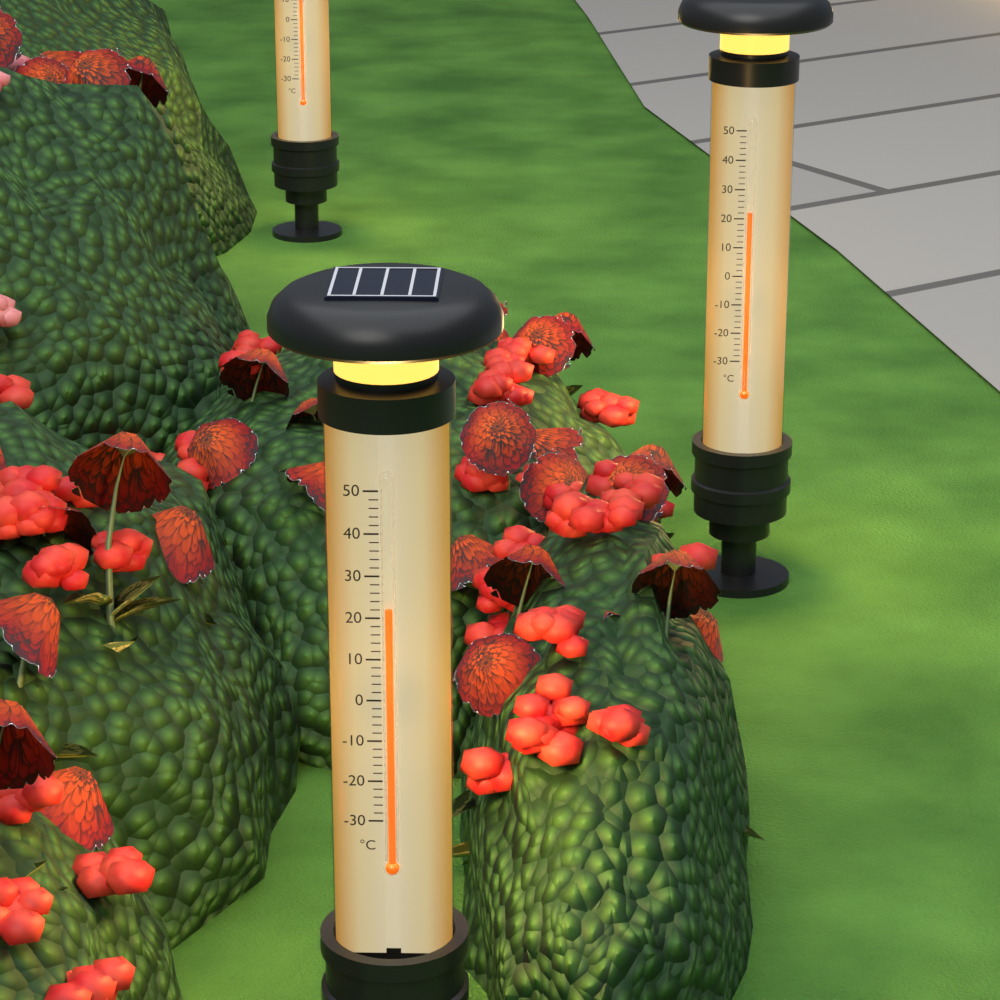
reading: 22 °C
